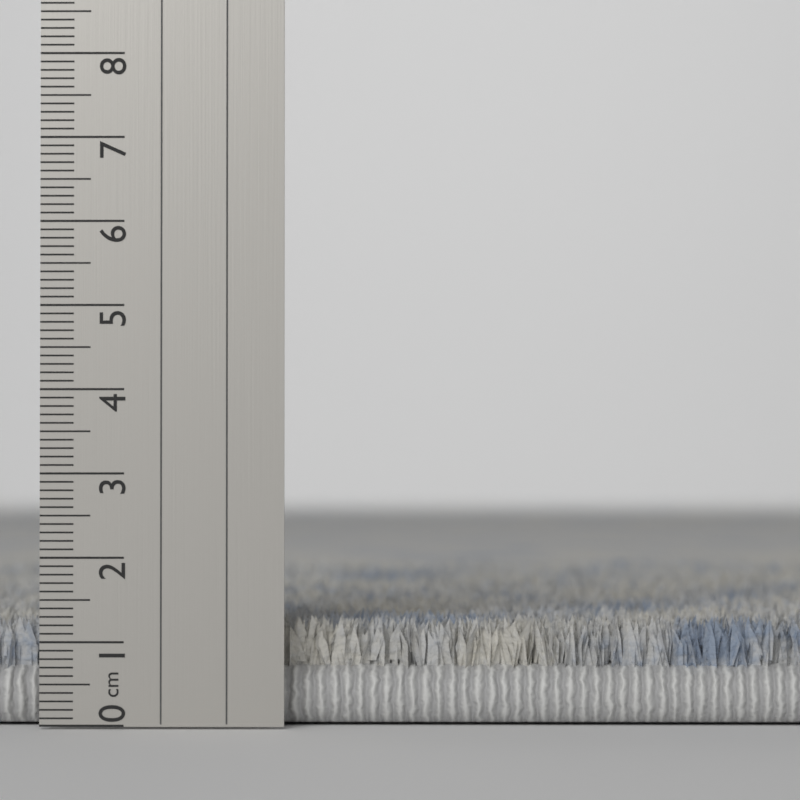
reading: 1.3 cm
